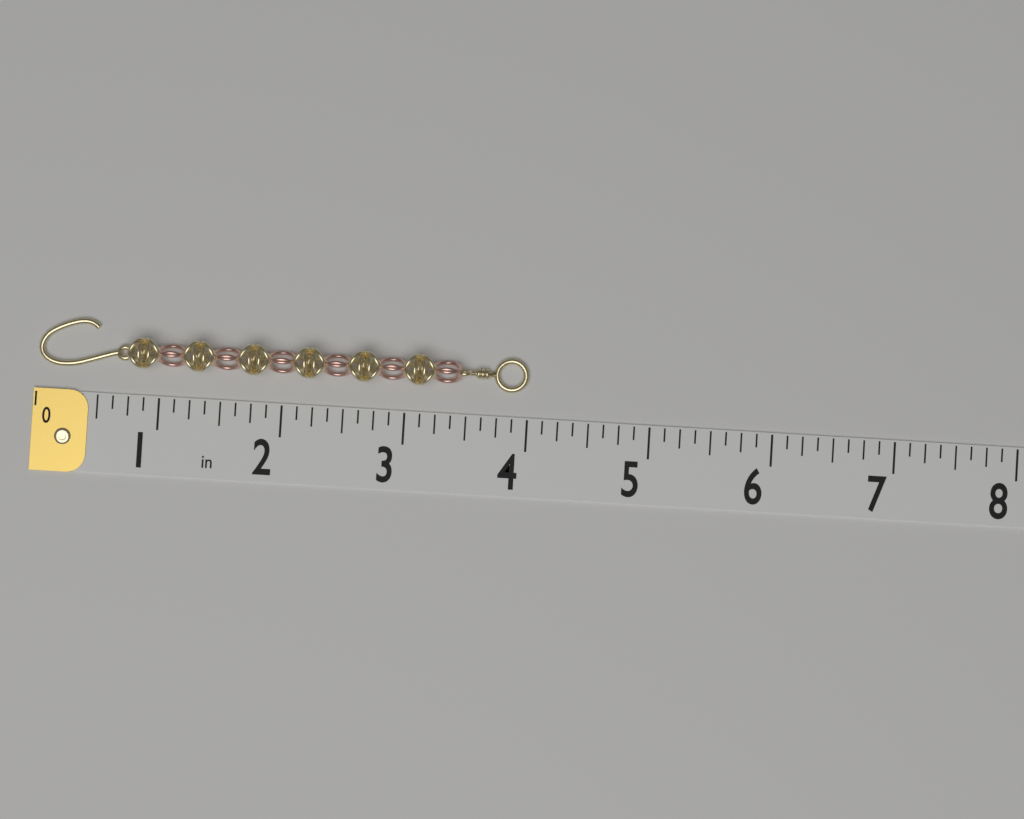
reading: 4.000 in
